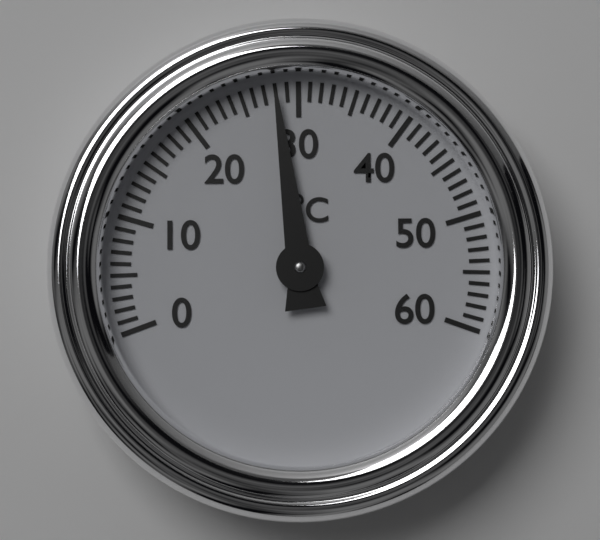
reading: 28 °C
